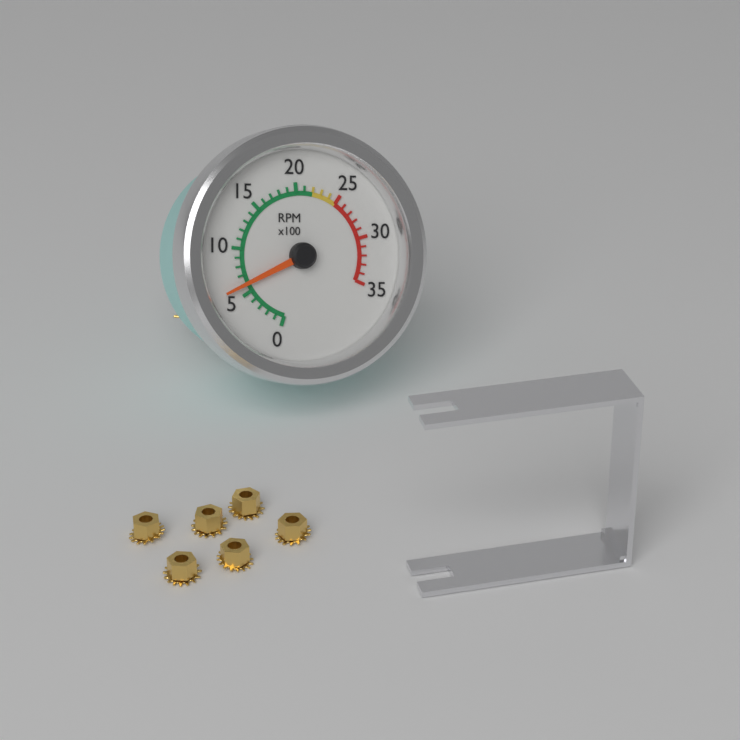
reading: 600 RPM
